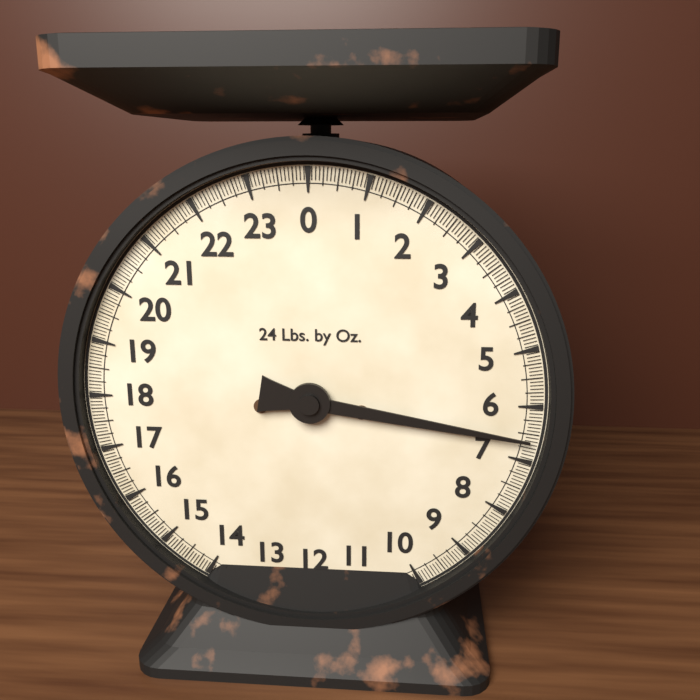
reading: 6.6250 lb
